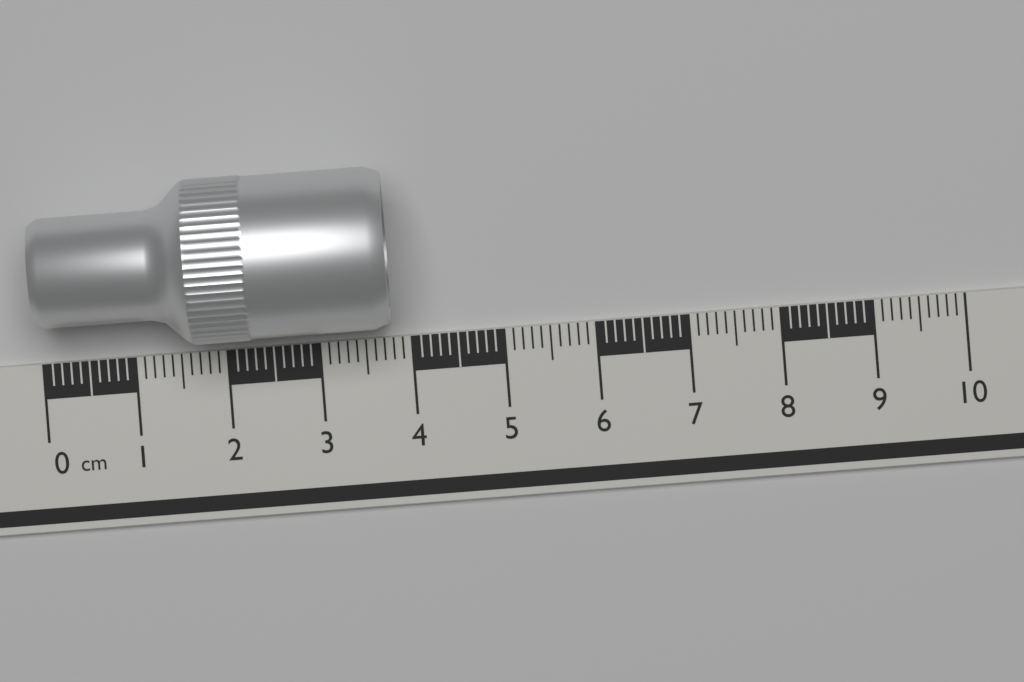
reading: 3.8 cm
